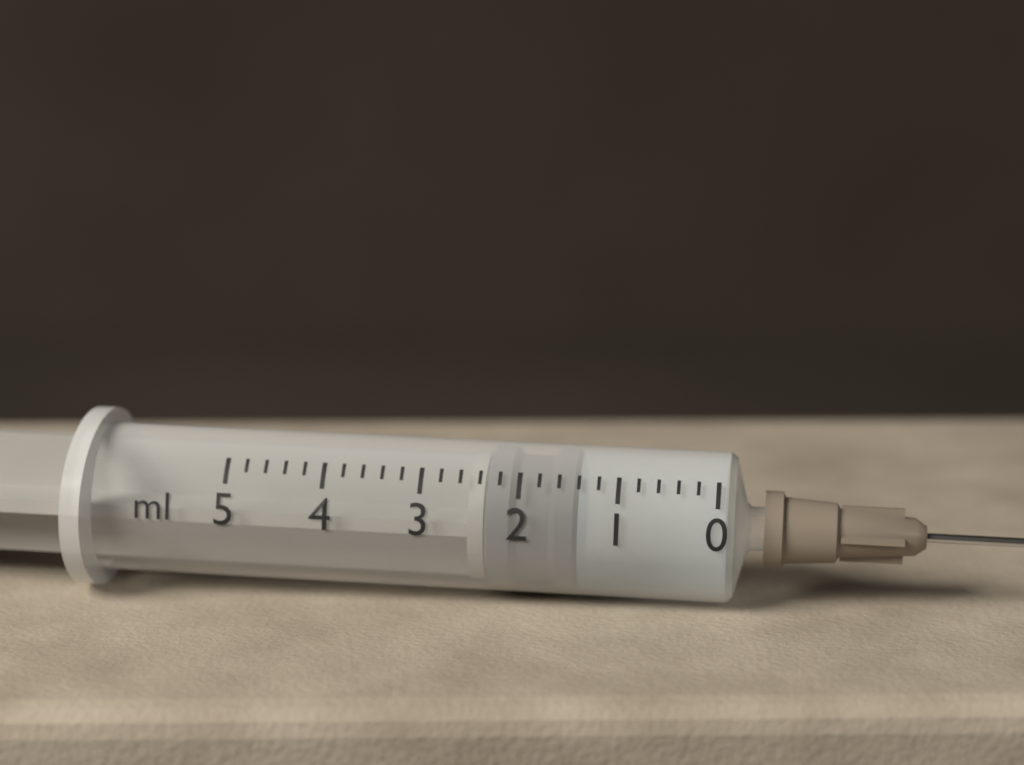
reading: 1.4 ml
